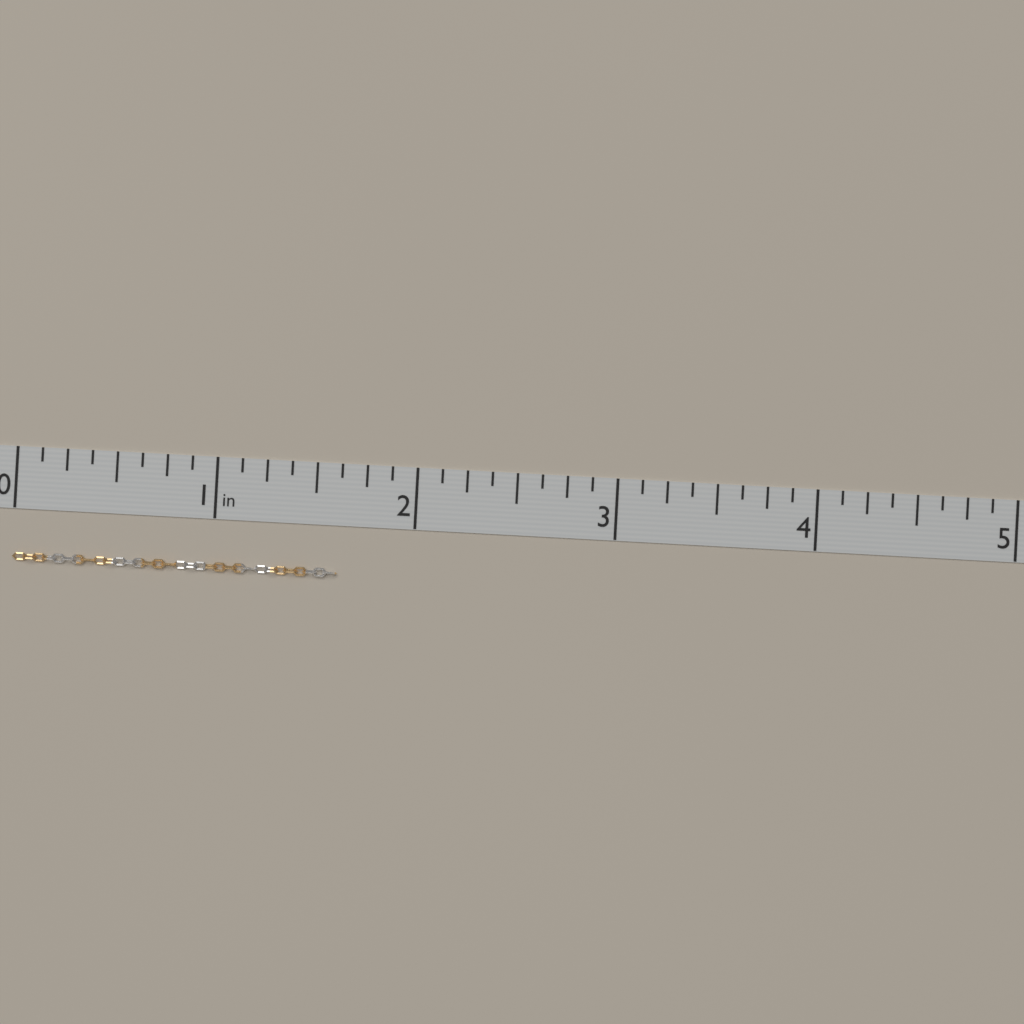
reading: 1.625 in
